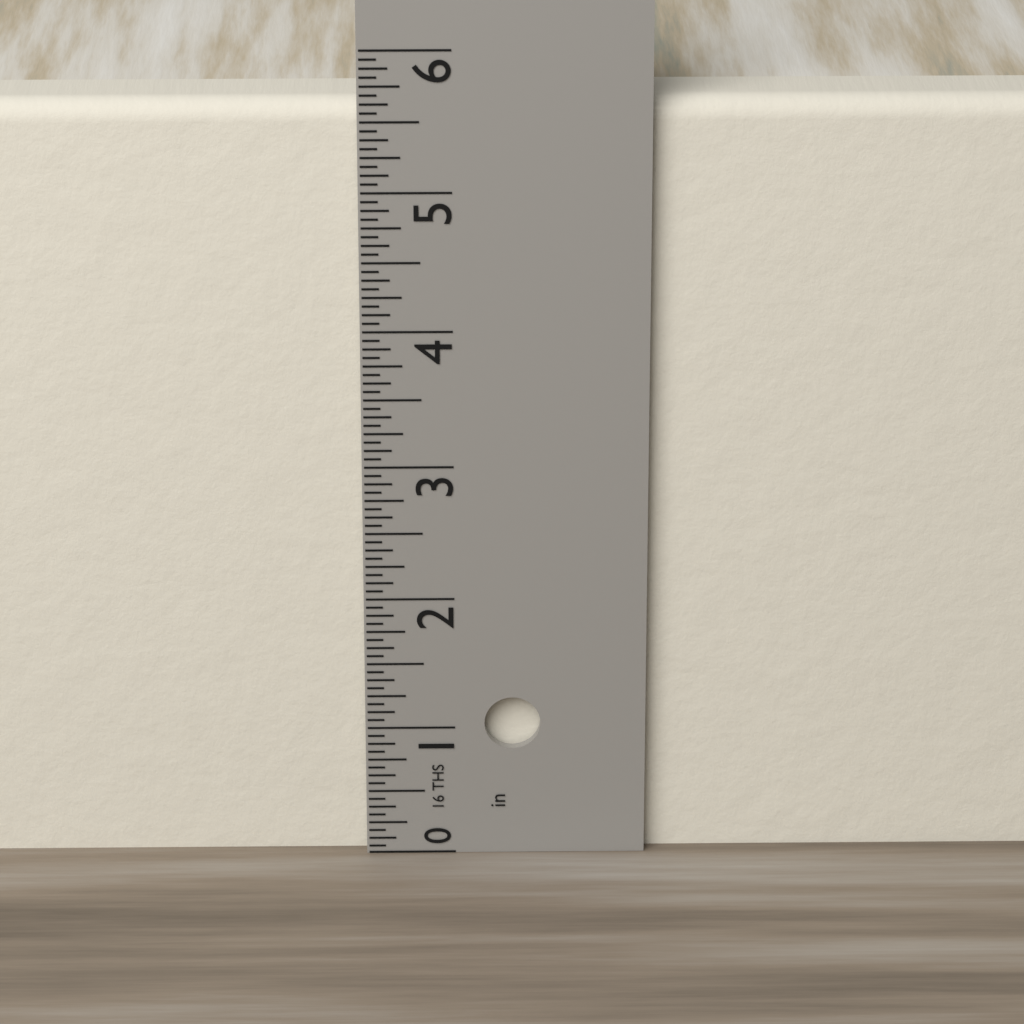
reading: 5.6250 in
